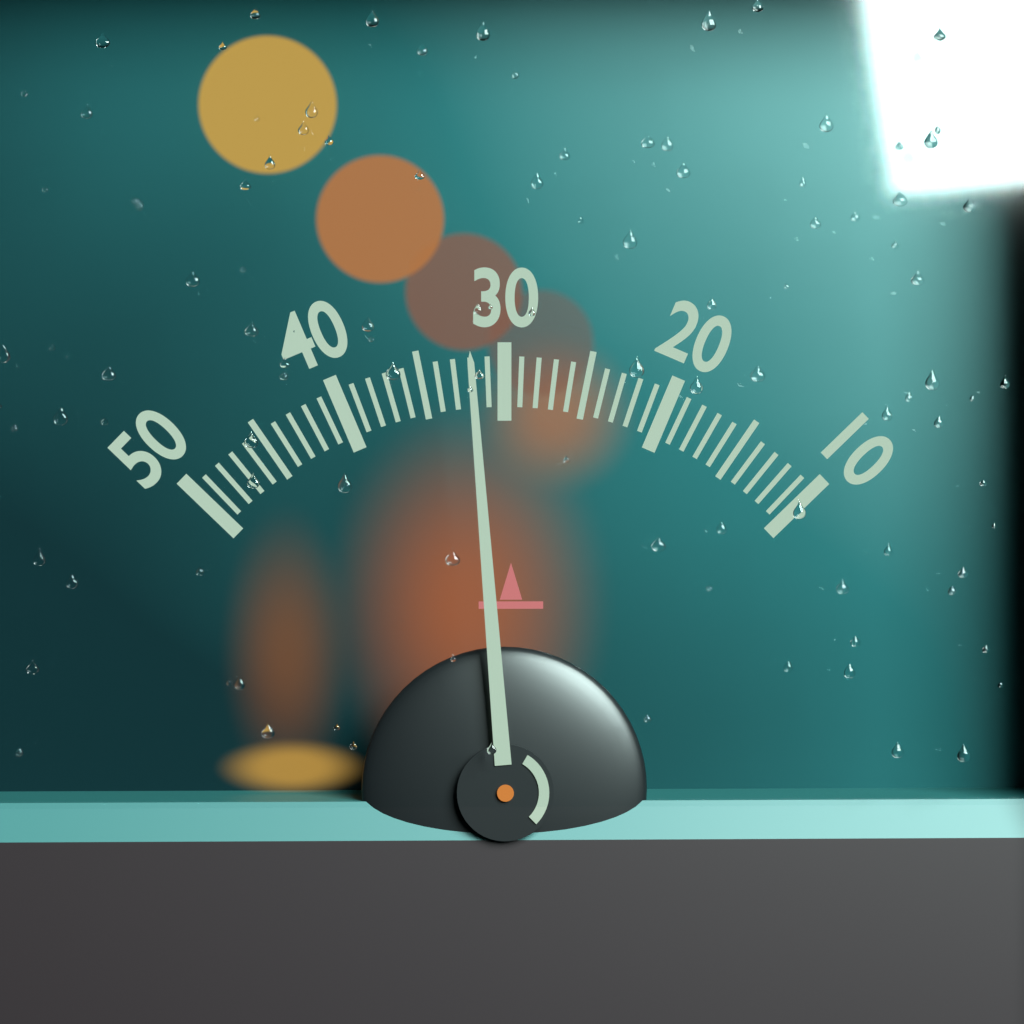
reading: 32 (no unit)
